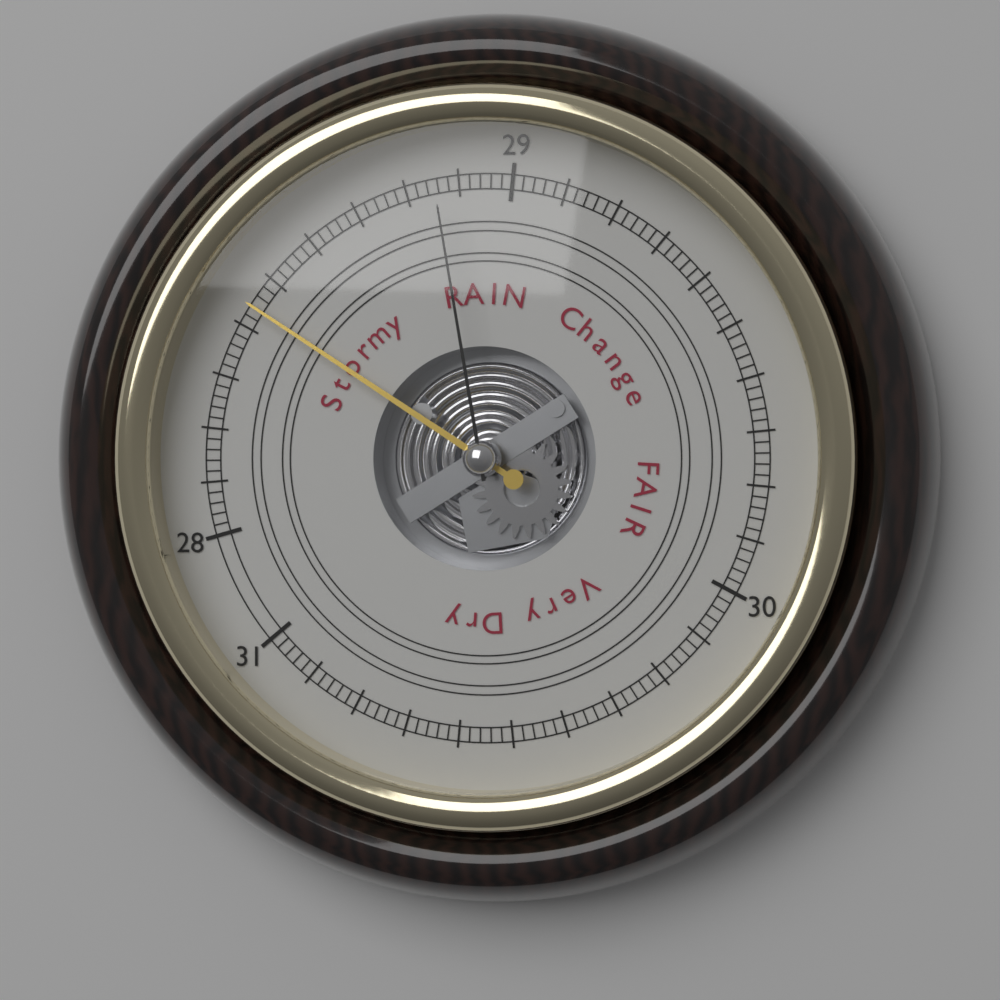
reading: 28.44 (no unit)
